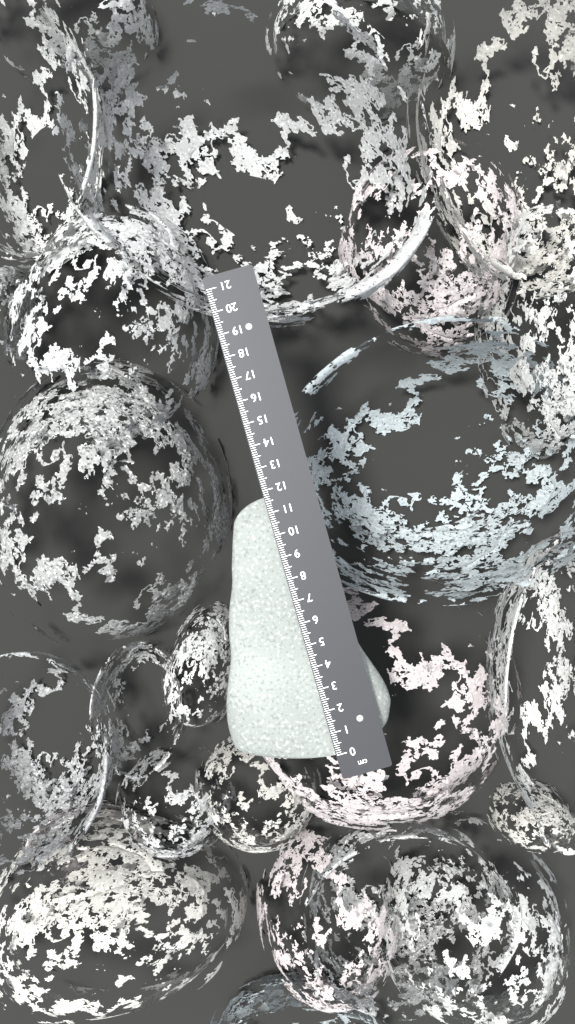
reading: 11.7 cm
